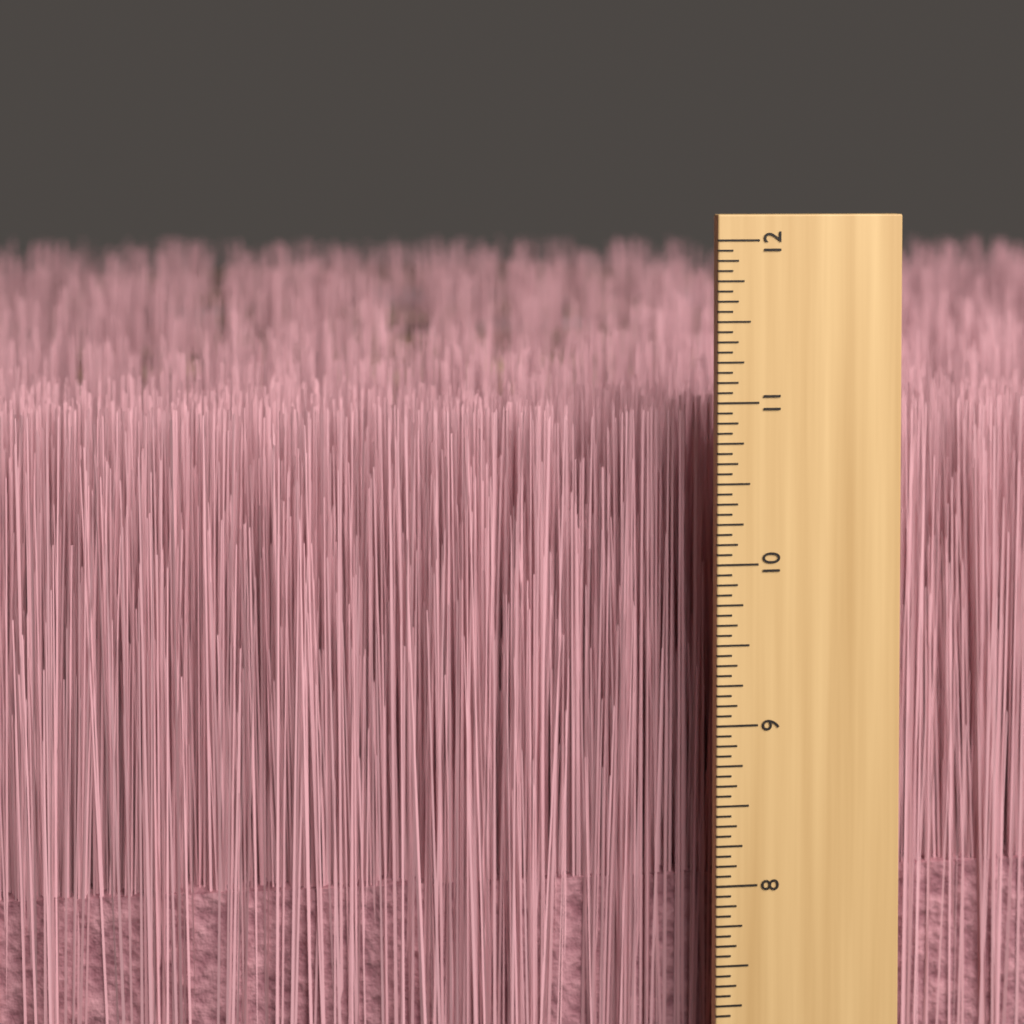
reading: 10.8750 inch
